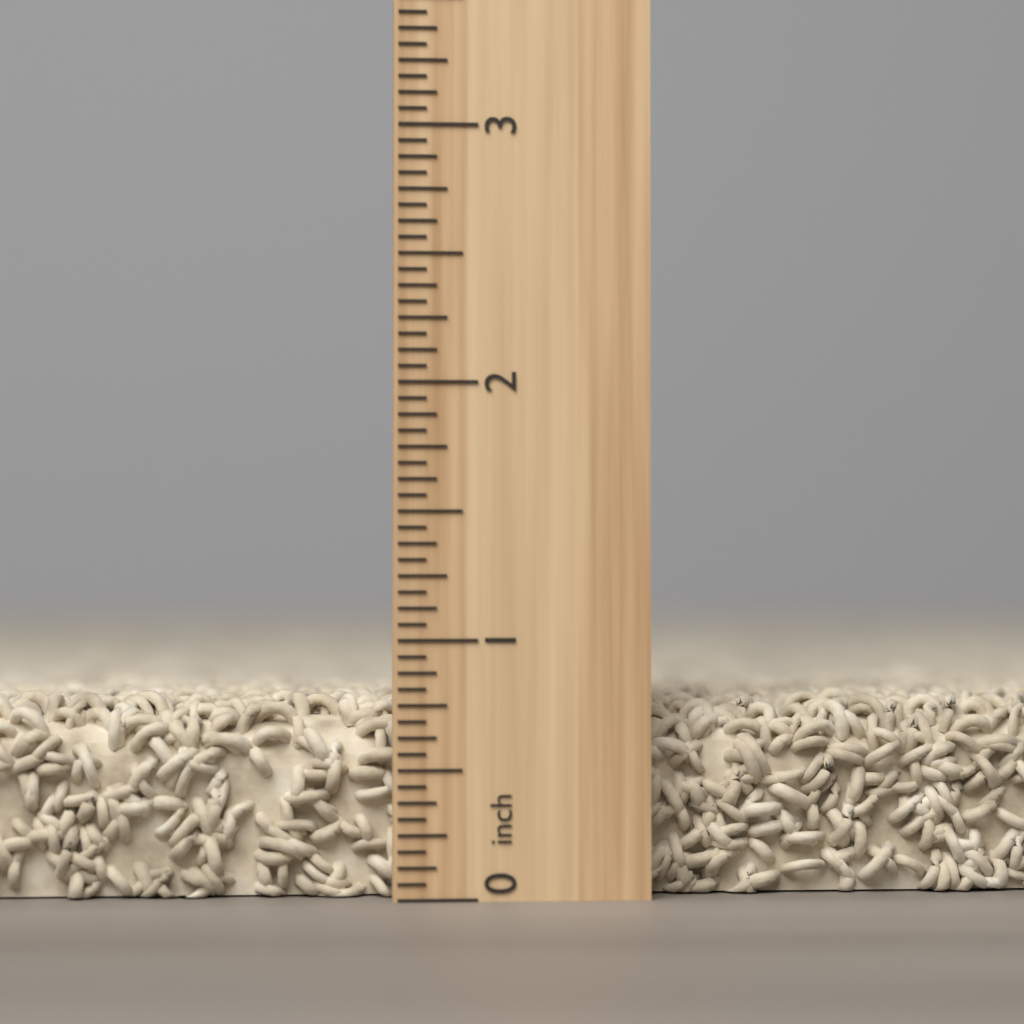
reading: 0.8125 inch
